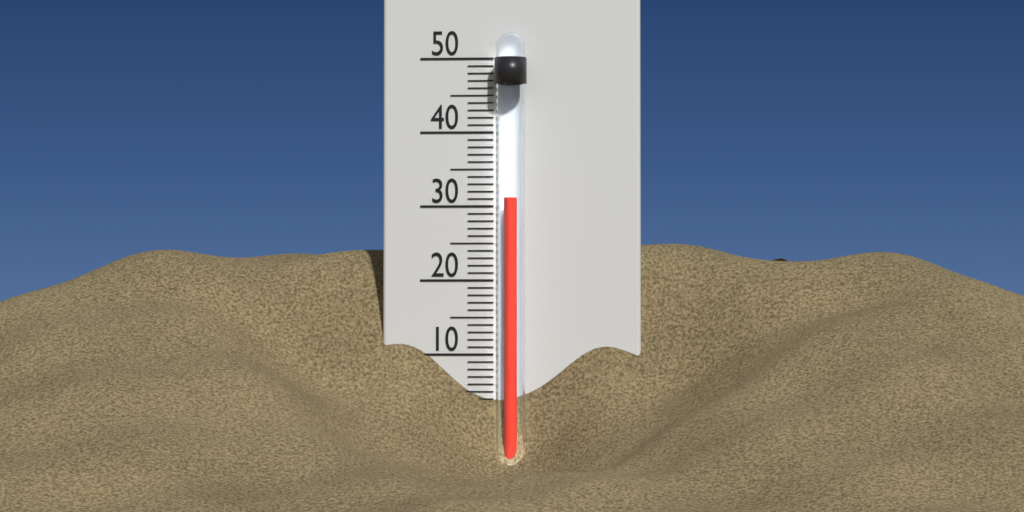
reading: 31 °C
